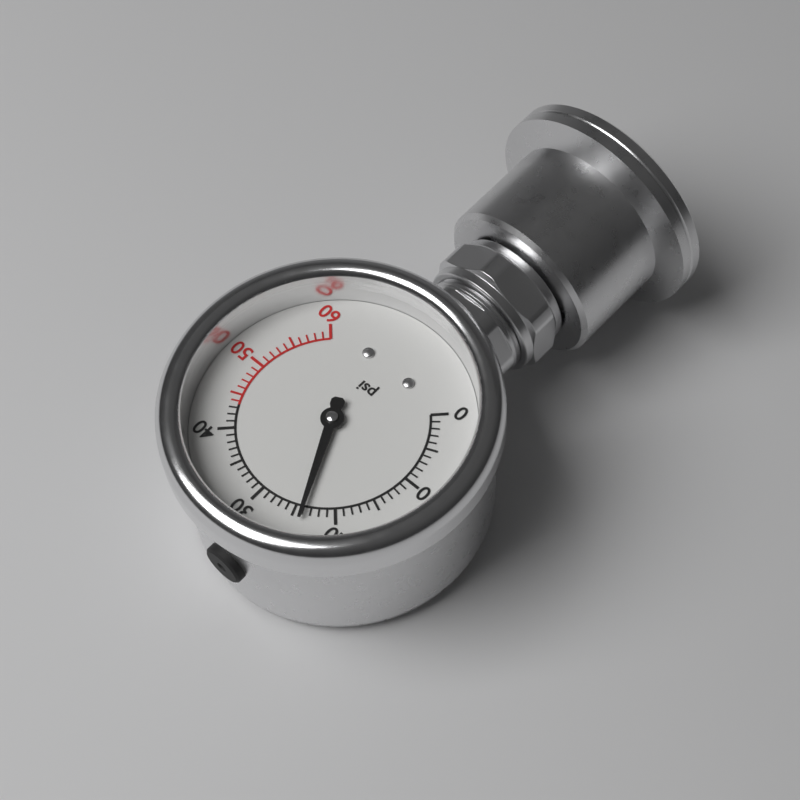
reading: 24 psi
